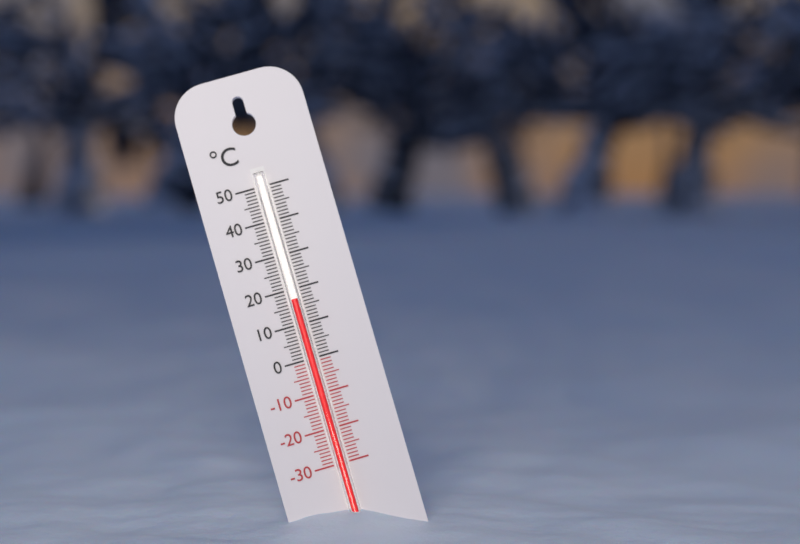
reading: 17 °C
